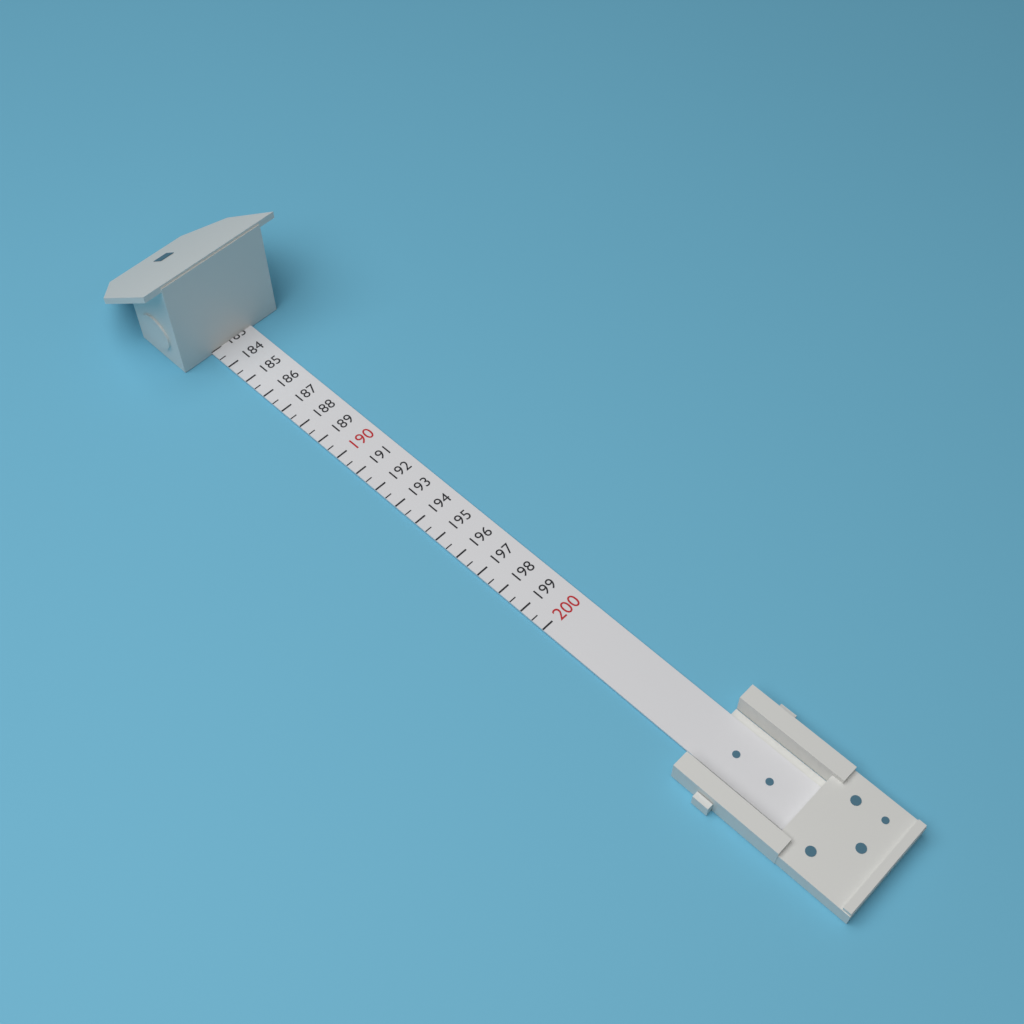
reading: 183.0 (no unit)
